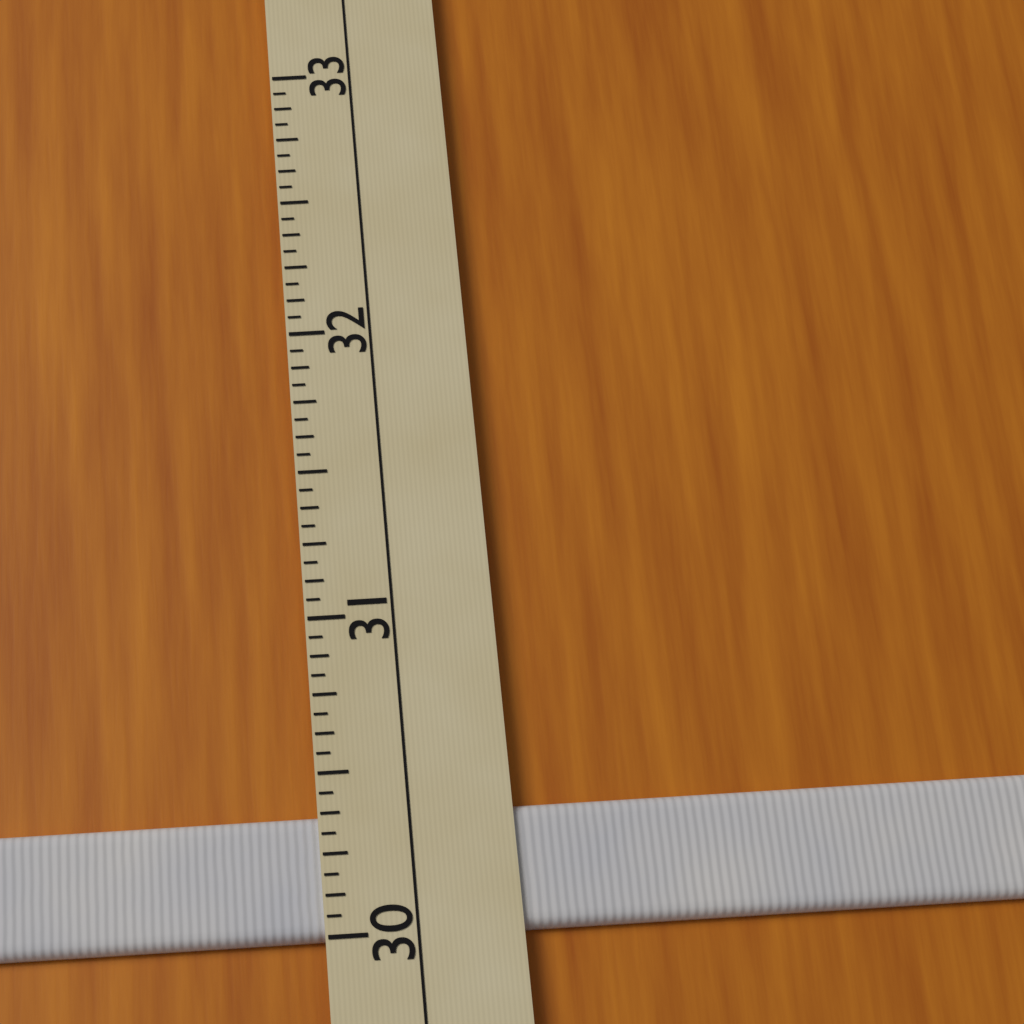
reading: 30.3750 (no unit)
